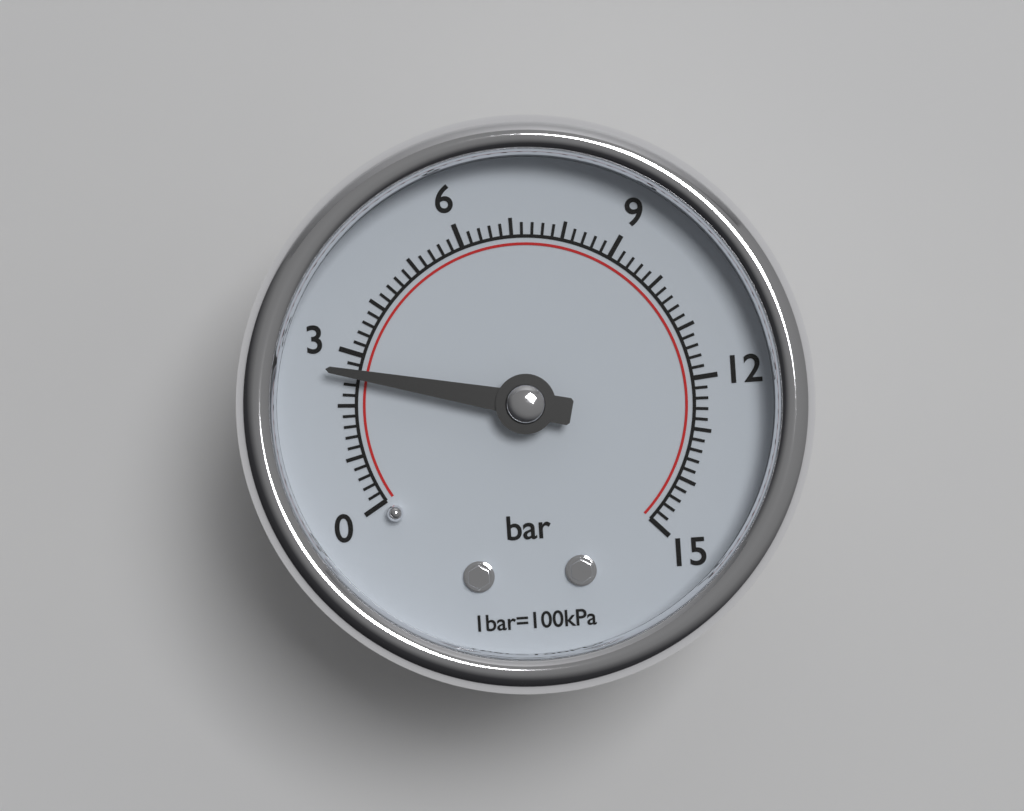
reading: 2.6 bar
